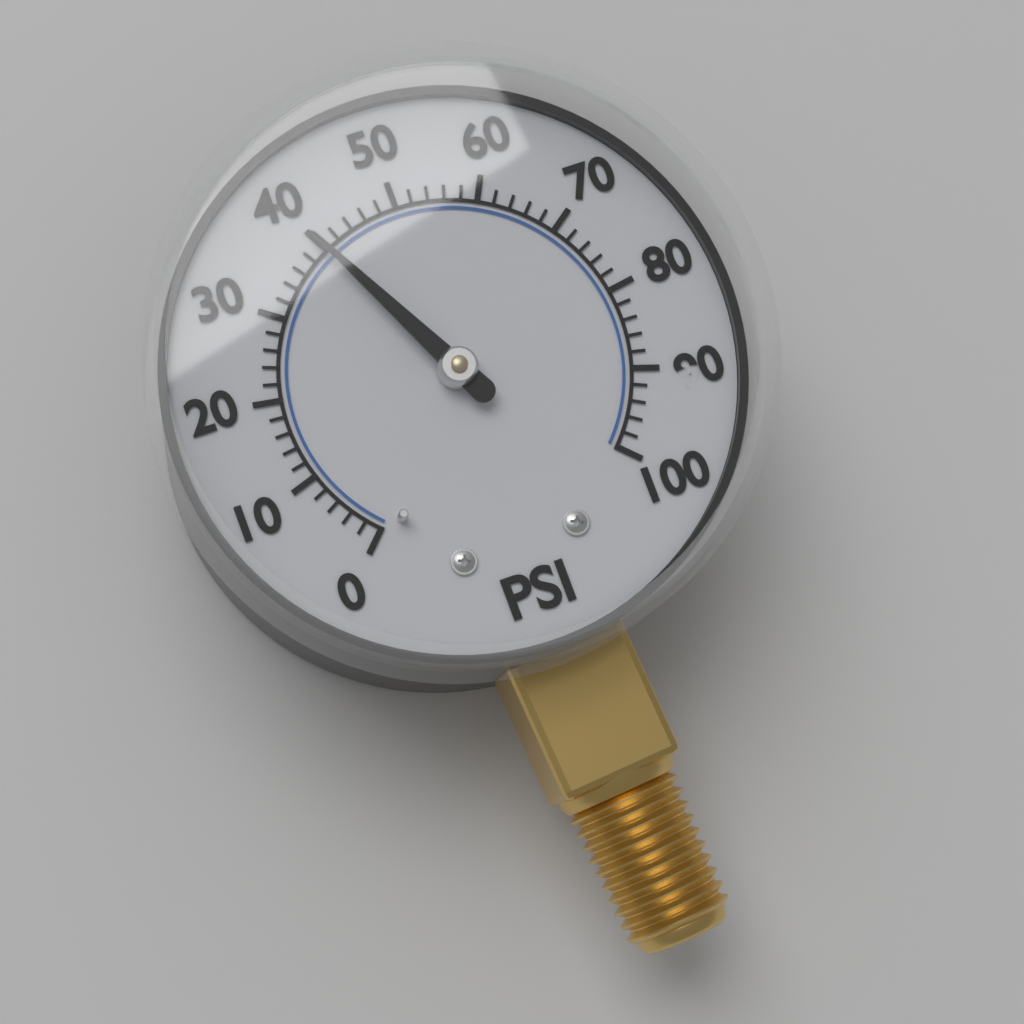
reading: 40 psi
